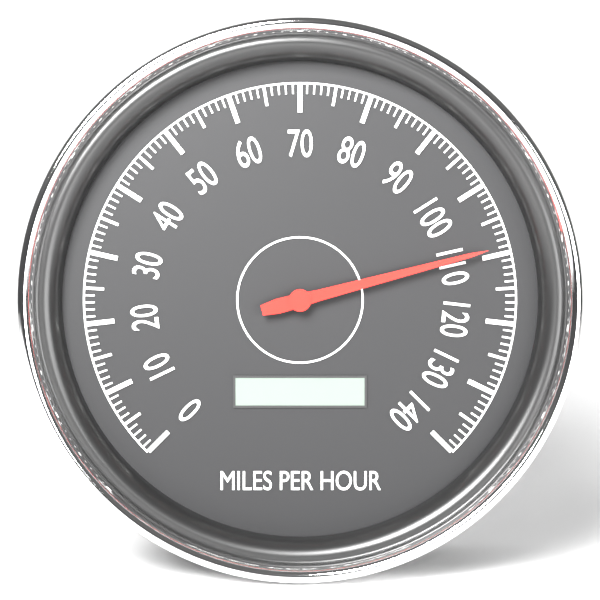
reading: 109 mph
